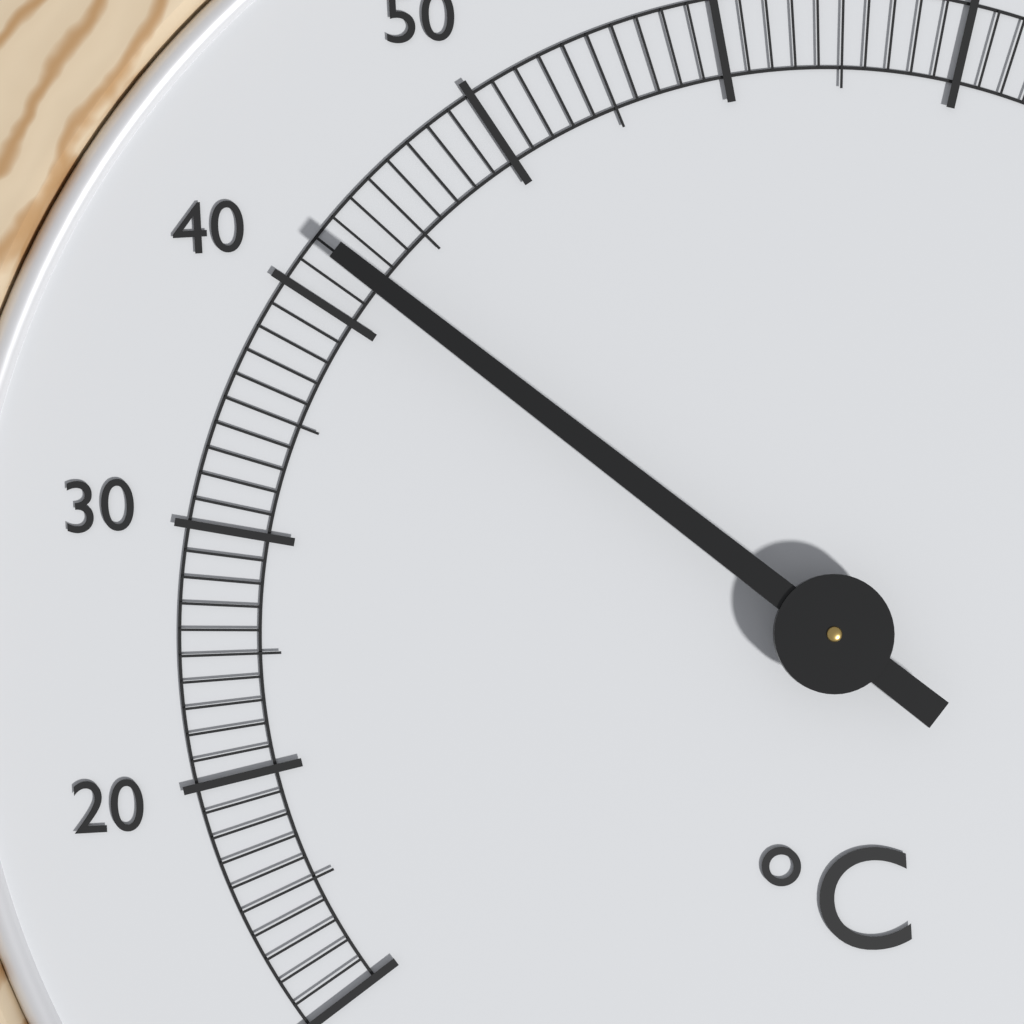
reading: 42 °C
